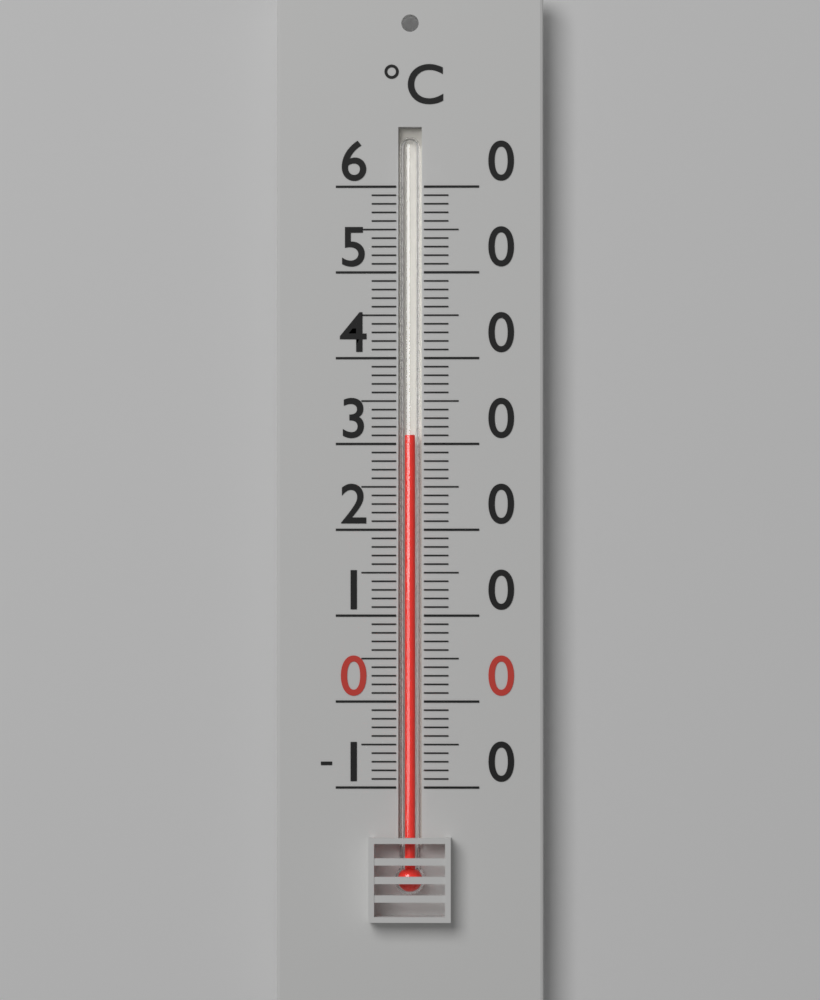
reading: 31 °C
